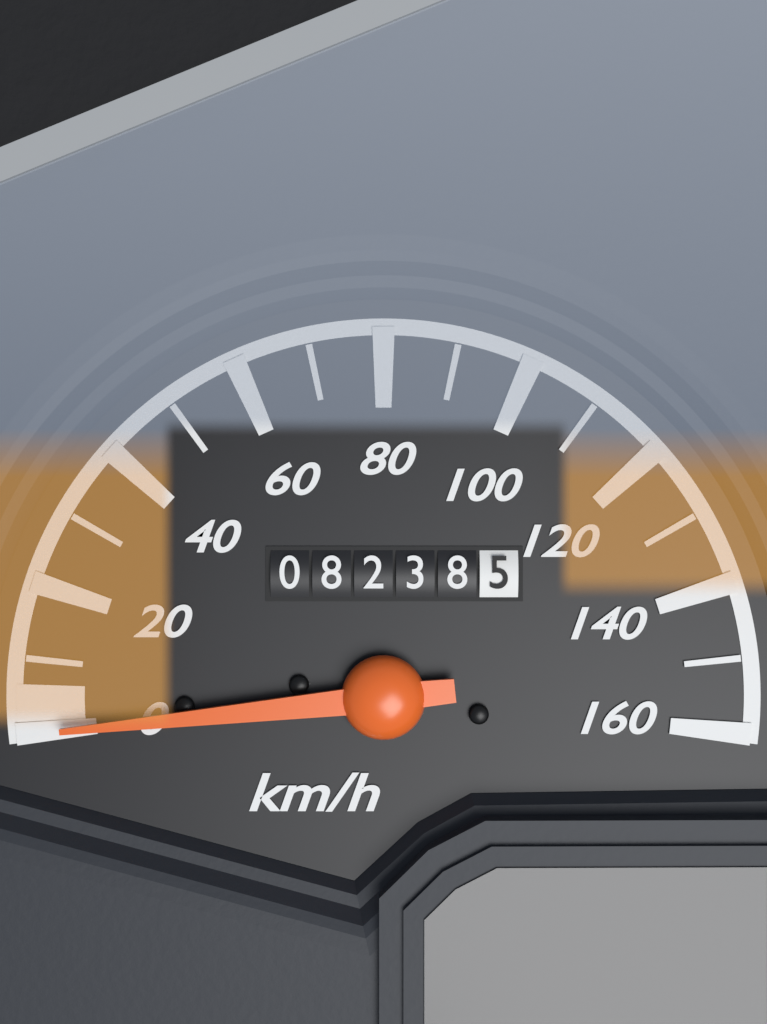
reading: 0 km/h
